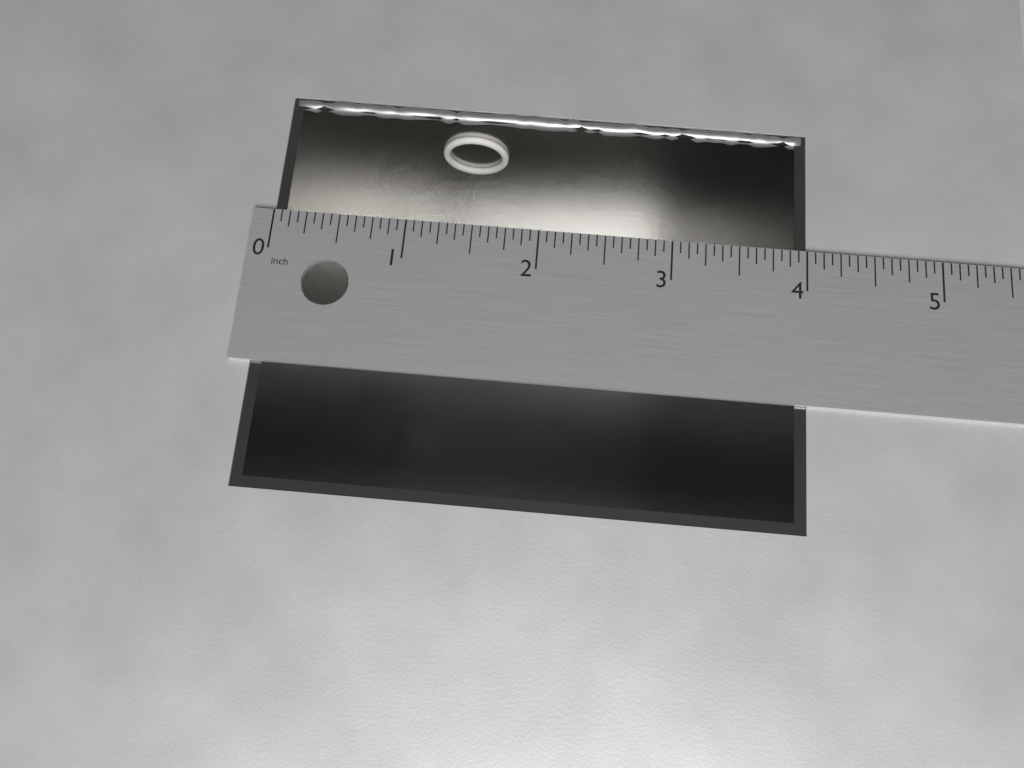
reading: 4.0000 in
